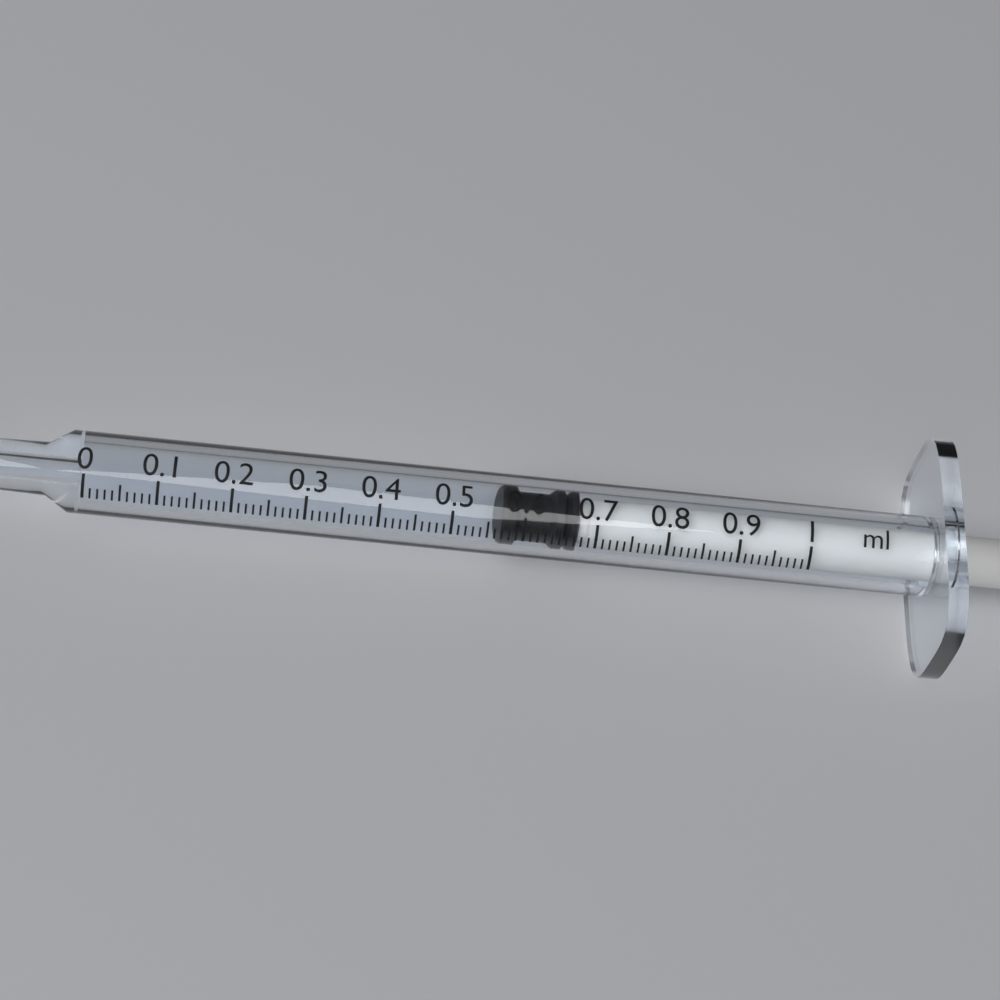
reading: 0.57 ml
